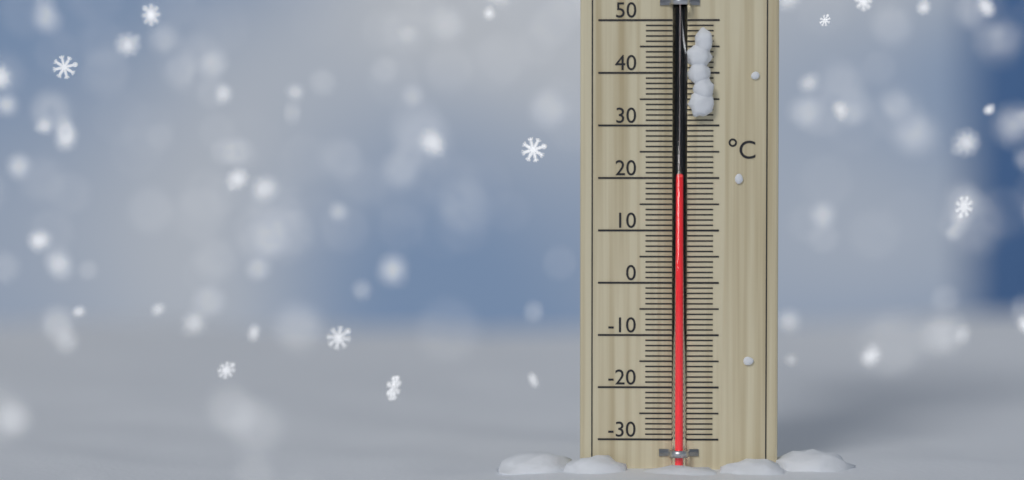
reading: 20 °C
